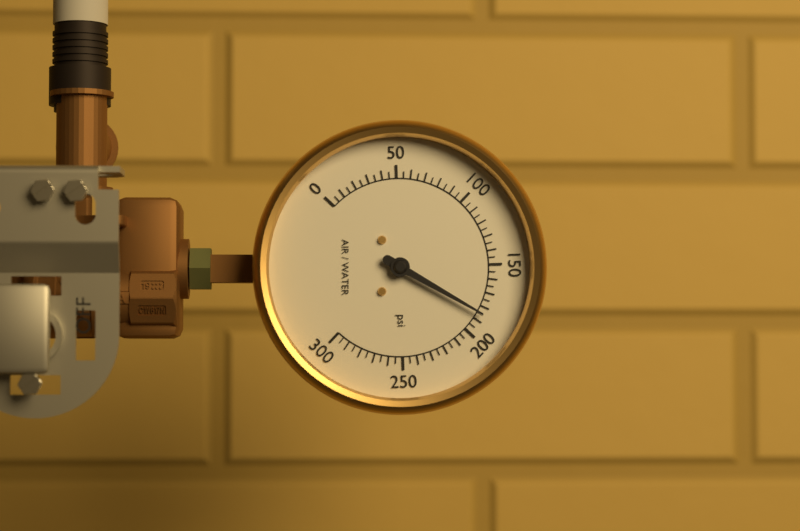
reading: 185 psi
